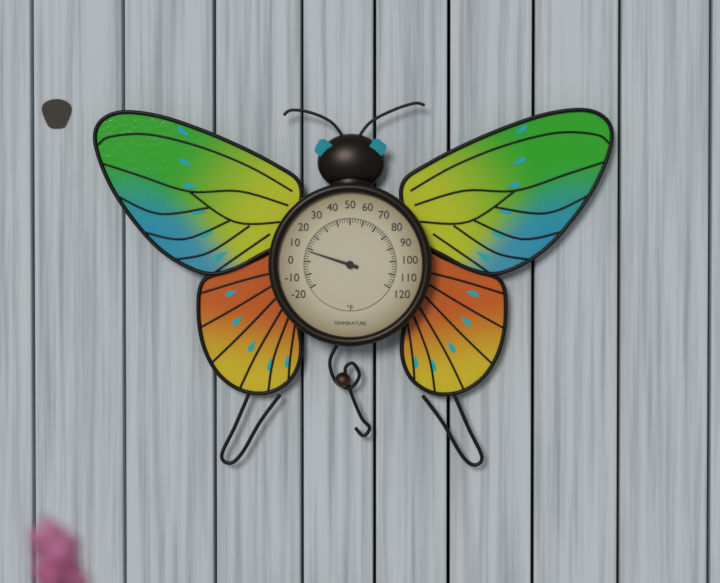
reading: 8 °F
